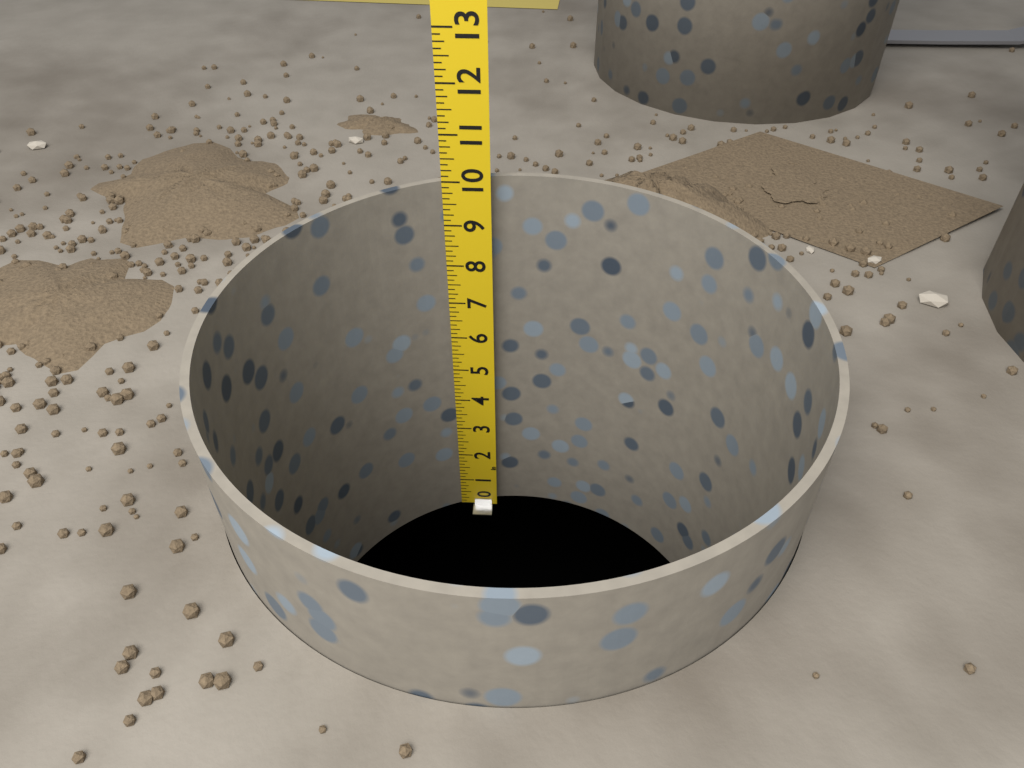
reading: 10.000 in
